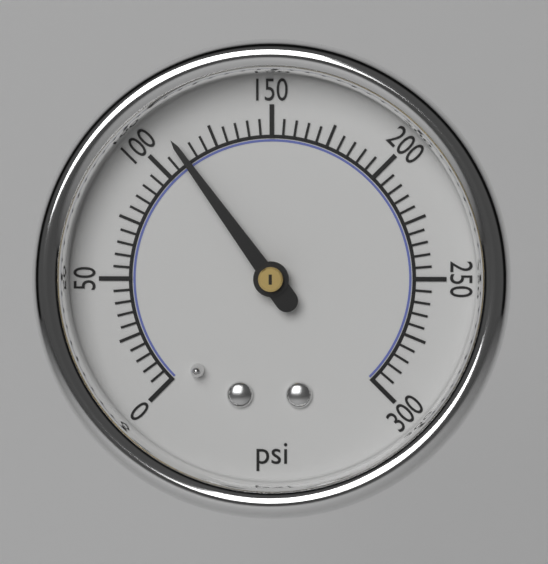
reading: 110 psi
